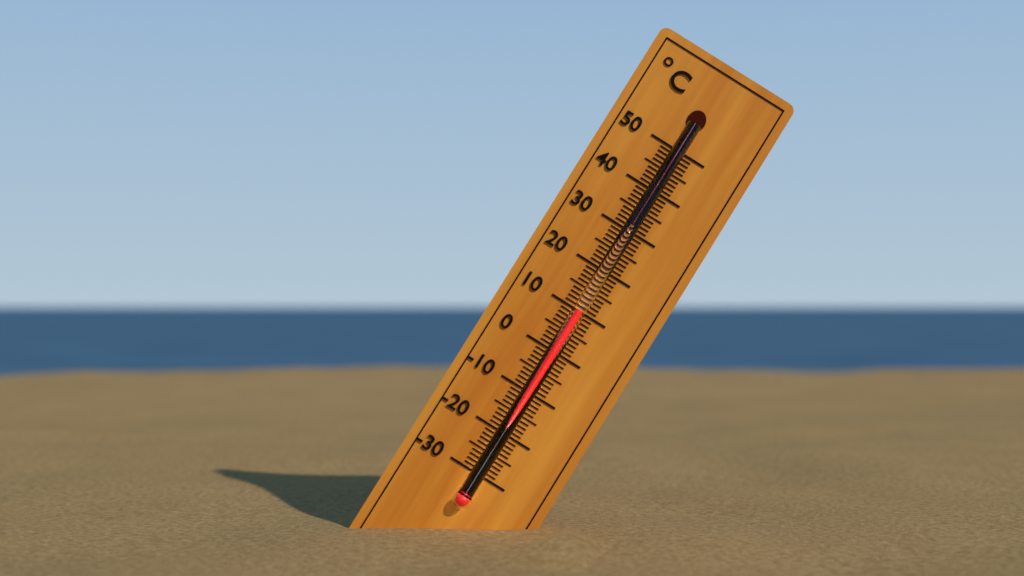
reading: 10 °C
